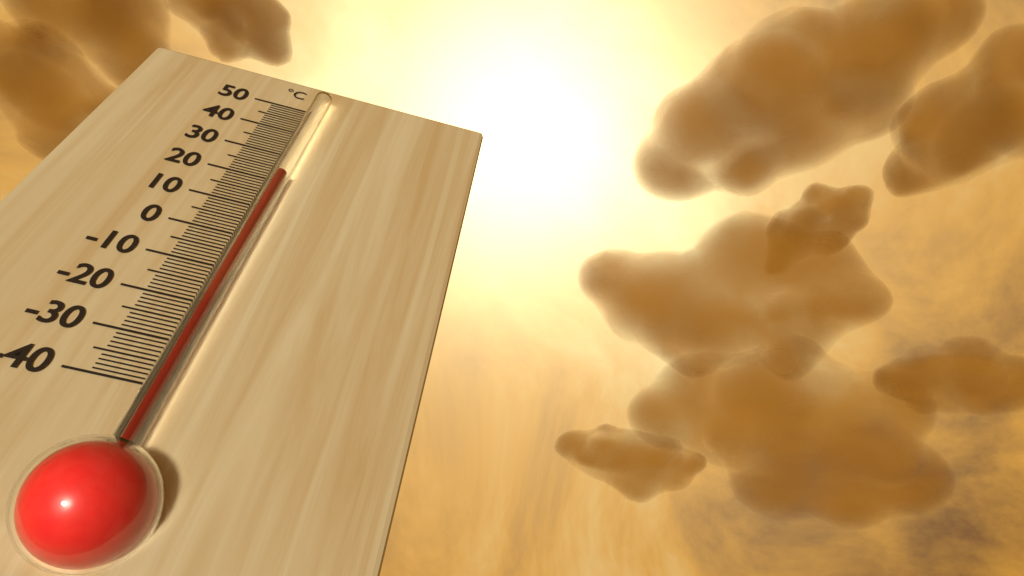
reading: 20 °C
